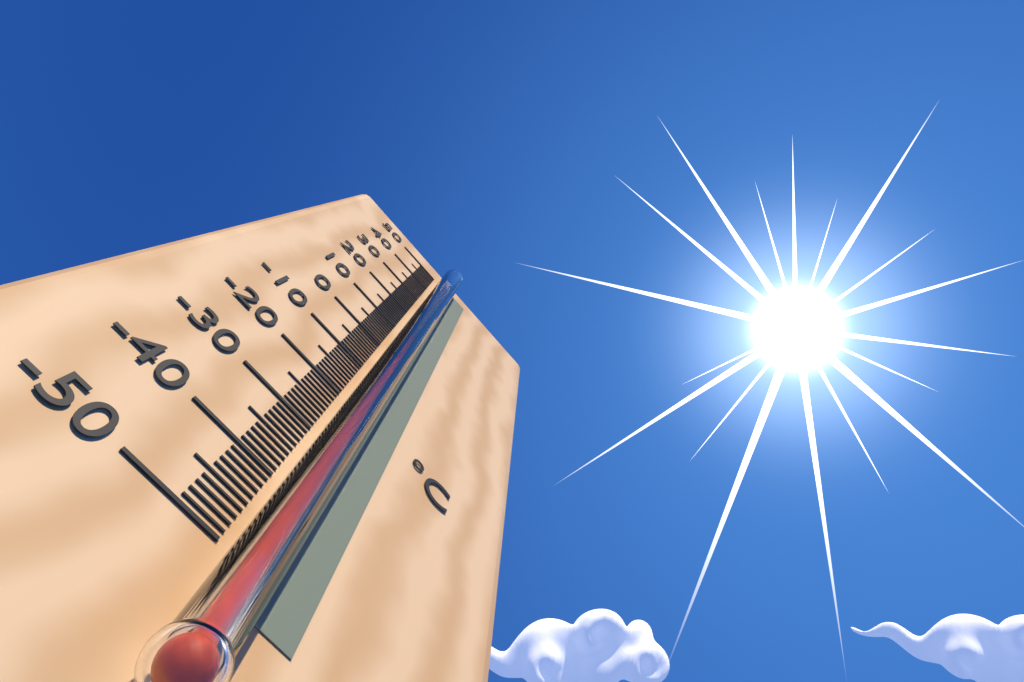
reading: 4 °C
